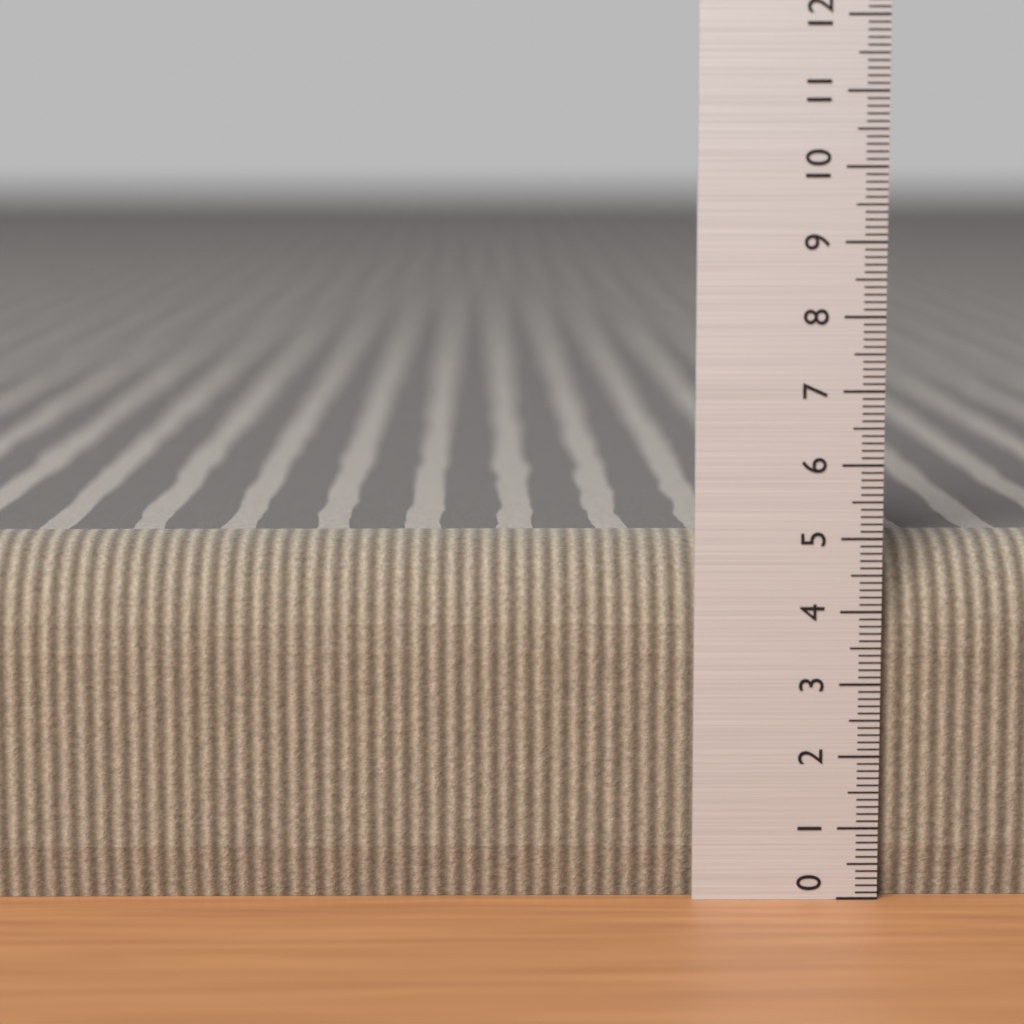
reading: 4.9 (no unit)
